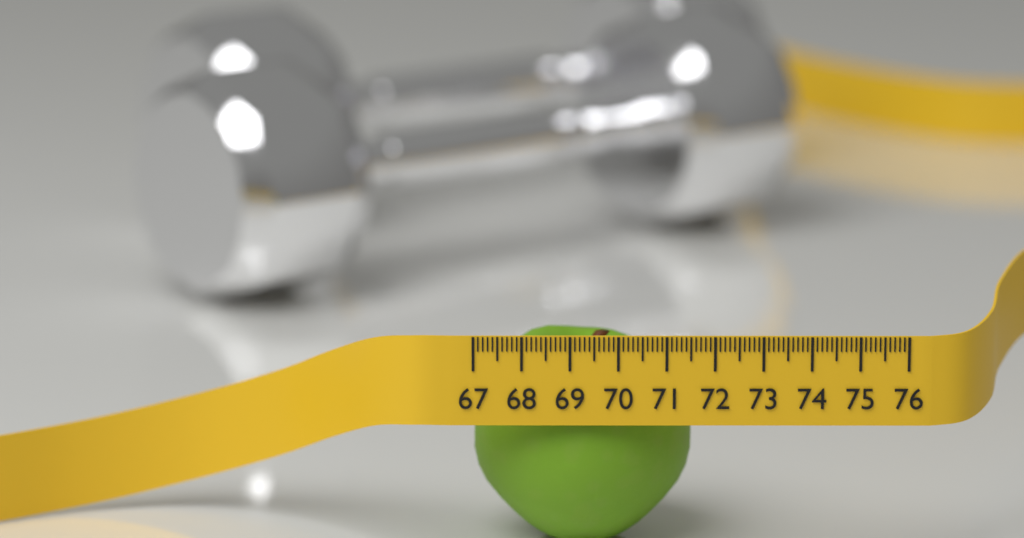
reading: 71.6 (no unit)
